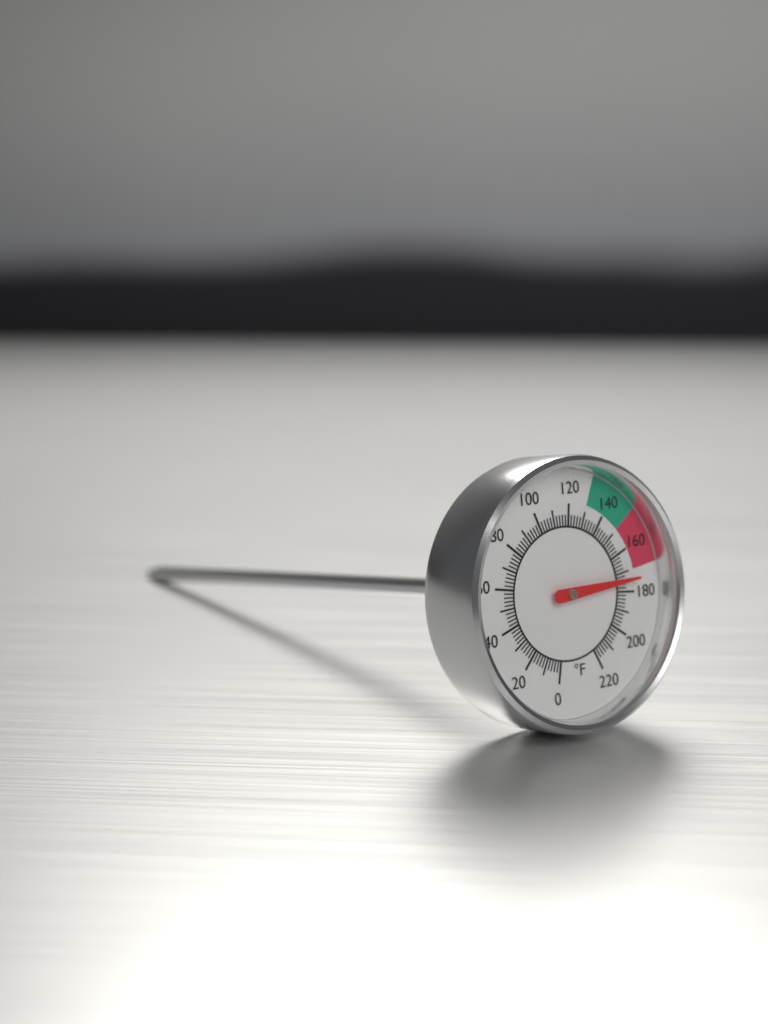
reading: 174 °F
